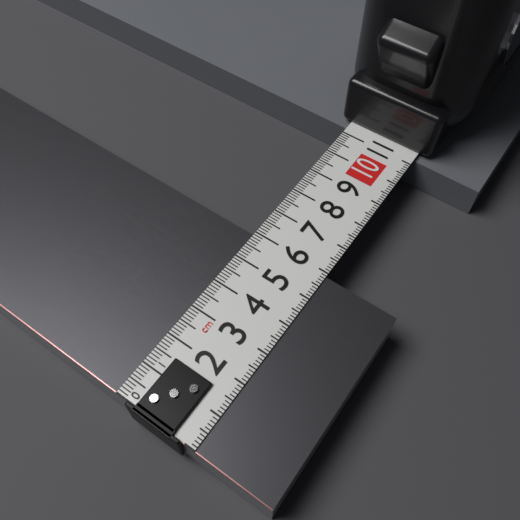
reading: 5.9 cm
